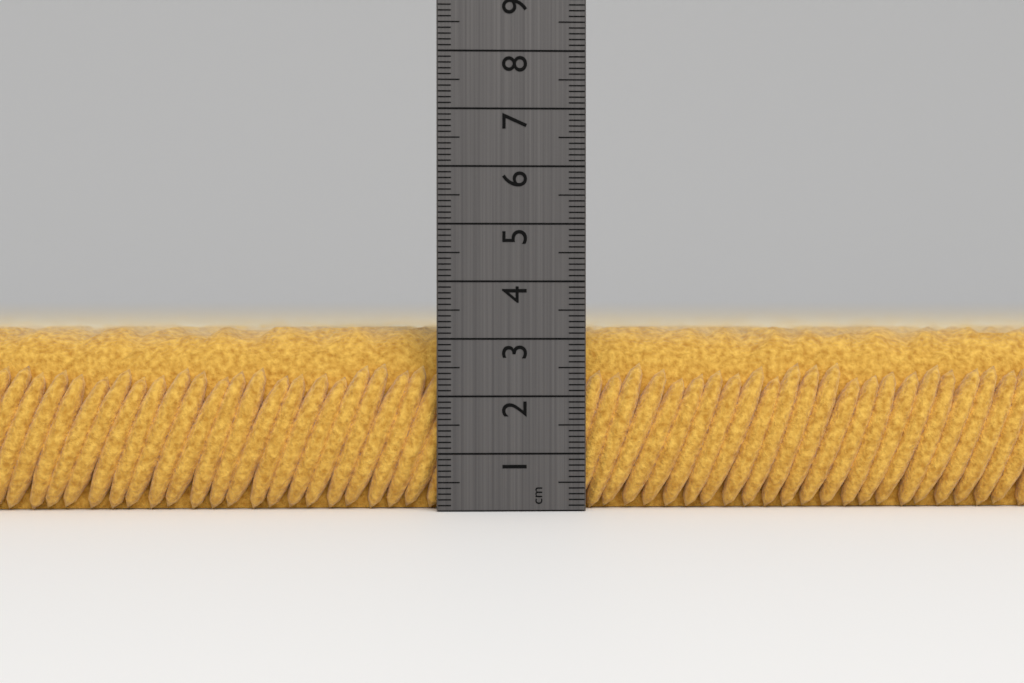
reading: 3.2 cm
